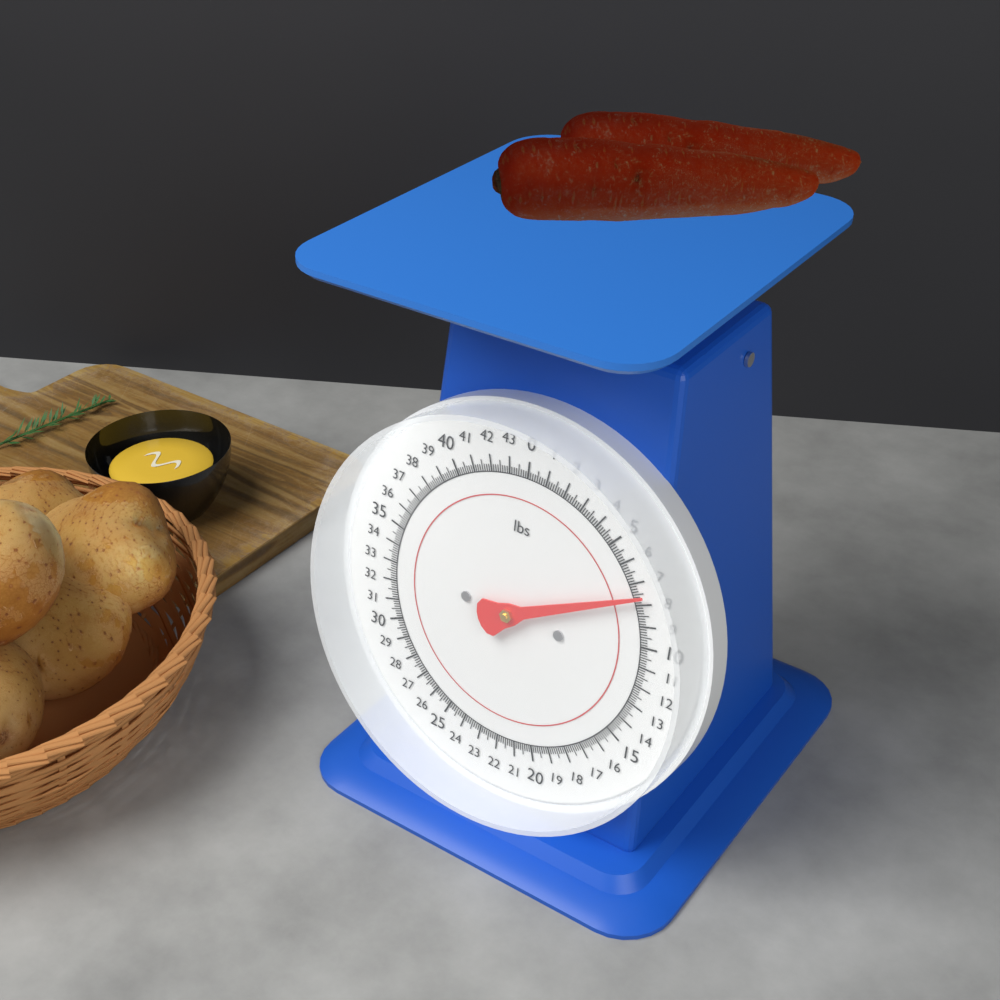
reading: 7.625 lbs
